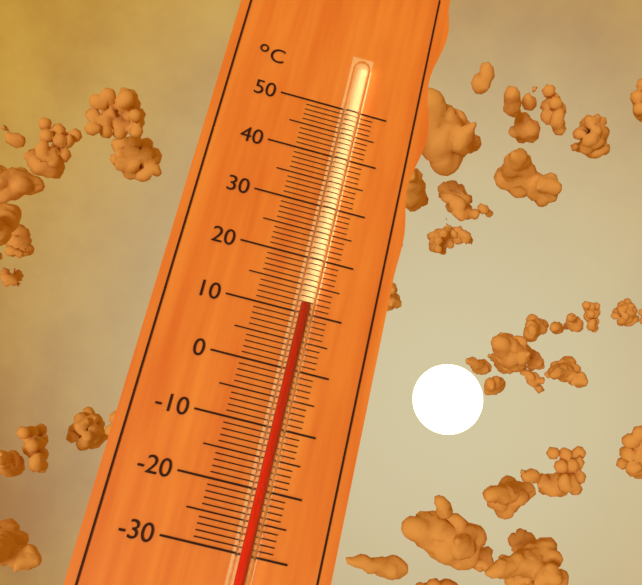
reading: 11 °C
